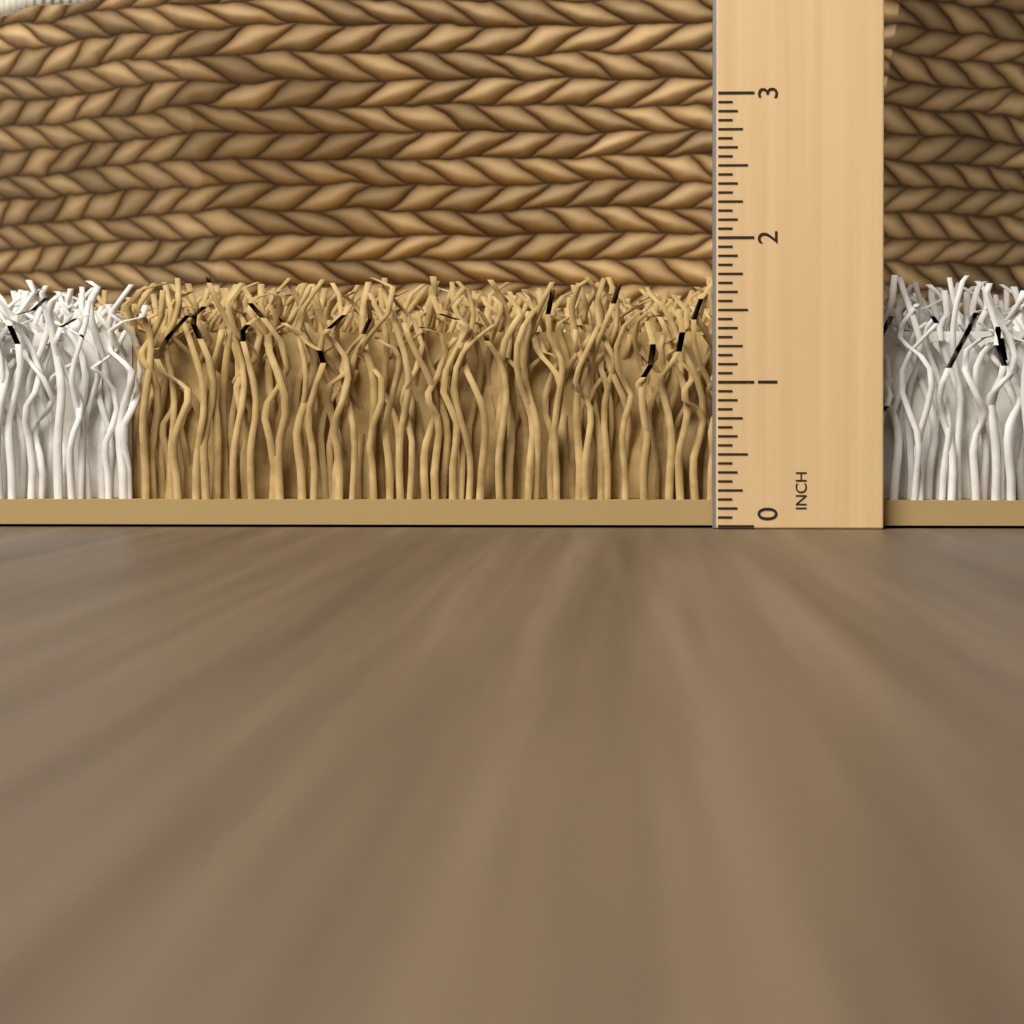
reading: 1.7500 in
